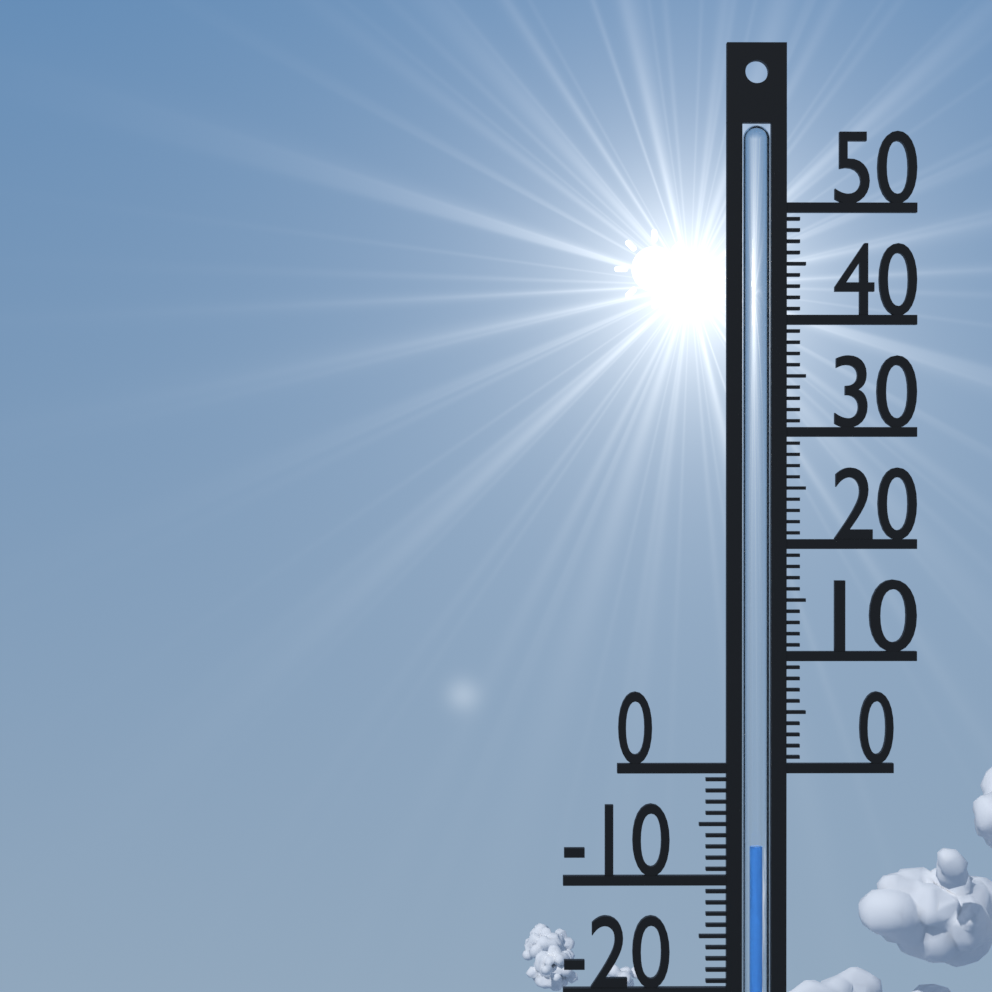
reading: -7 °C
